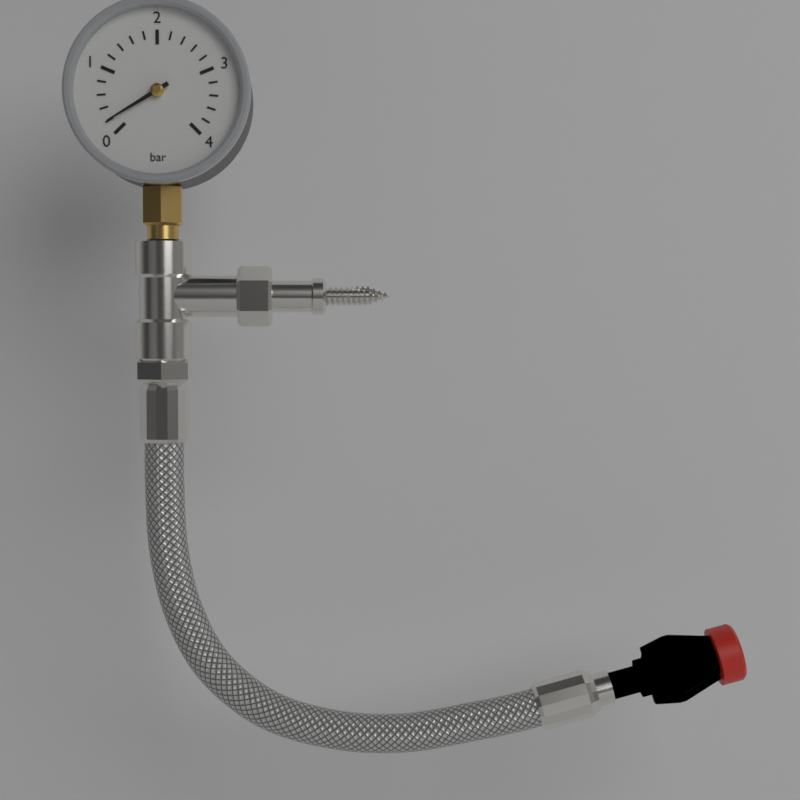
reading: 0.2 bar
